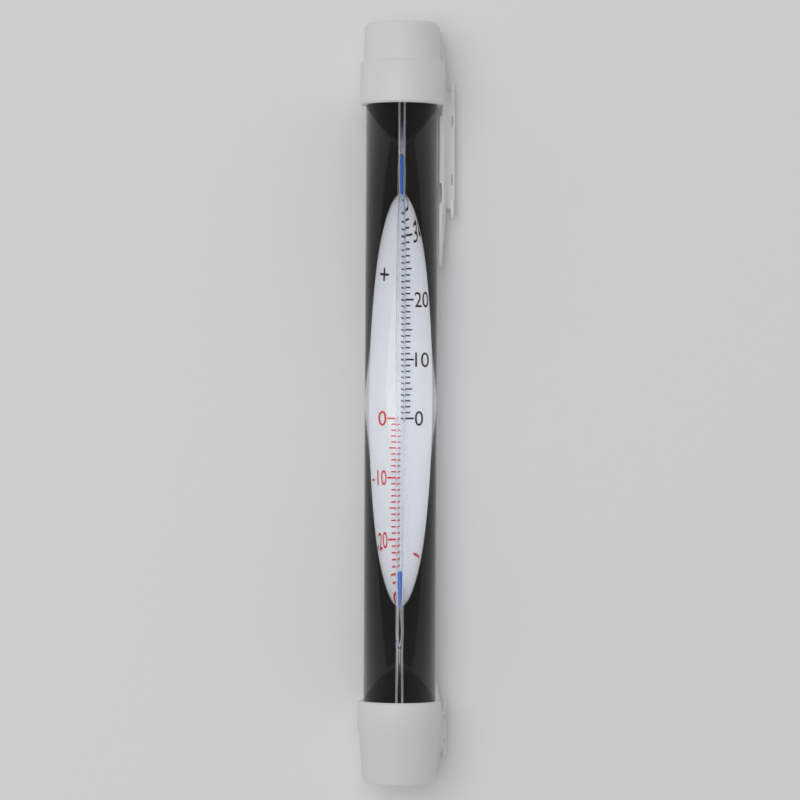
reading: -26 °C
